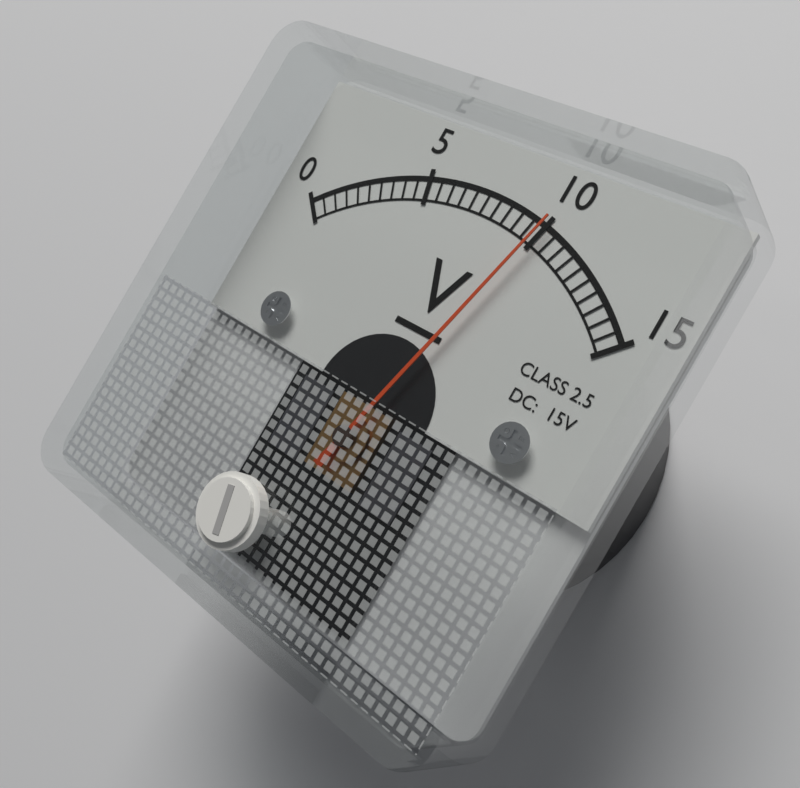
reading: 10.0 V
